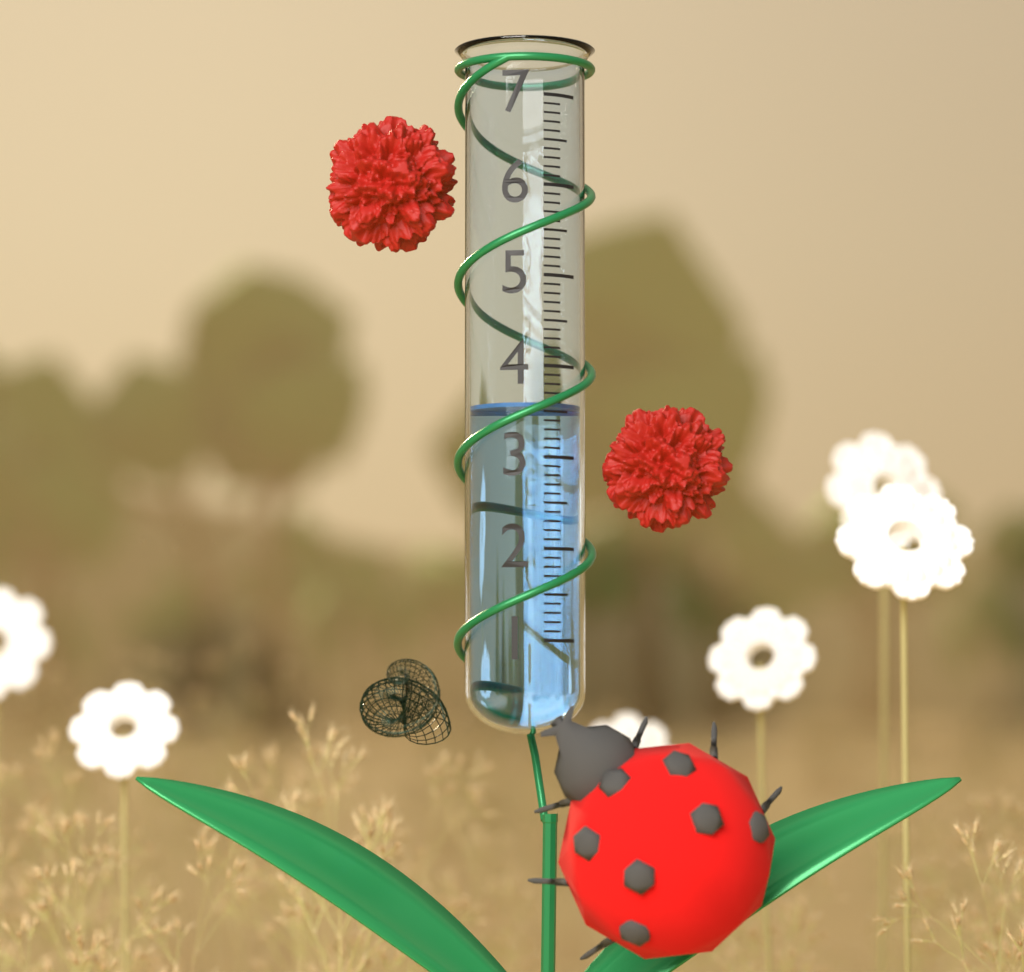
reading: 3.6 (no unit)
